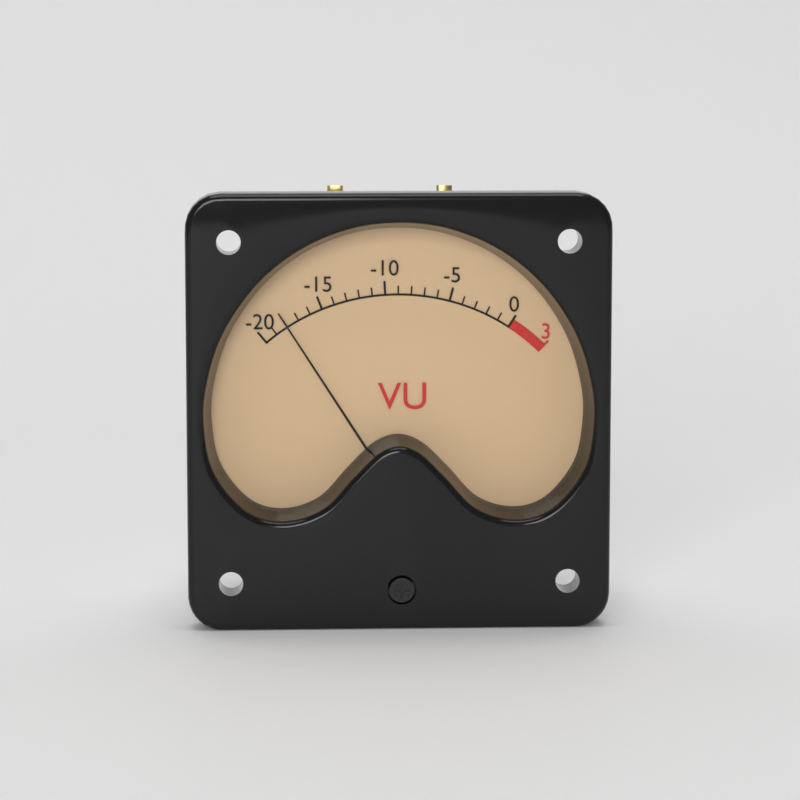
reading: -18 VU
